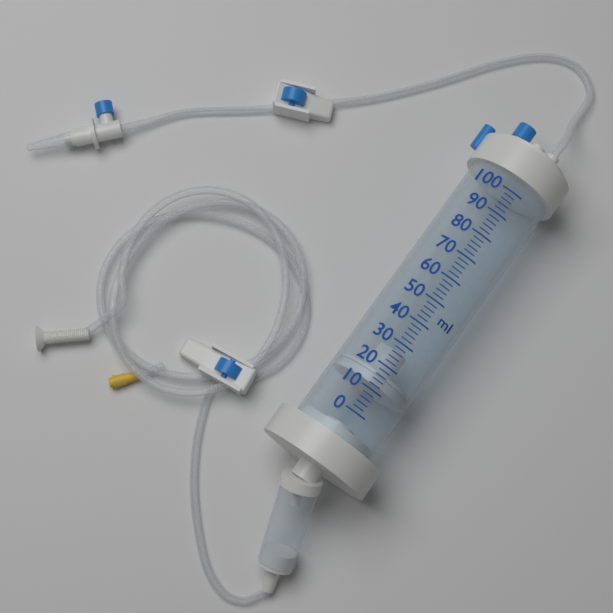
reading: 12 ml
